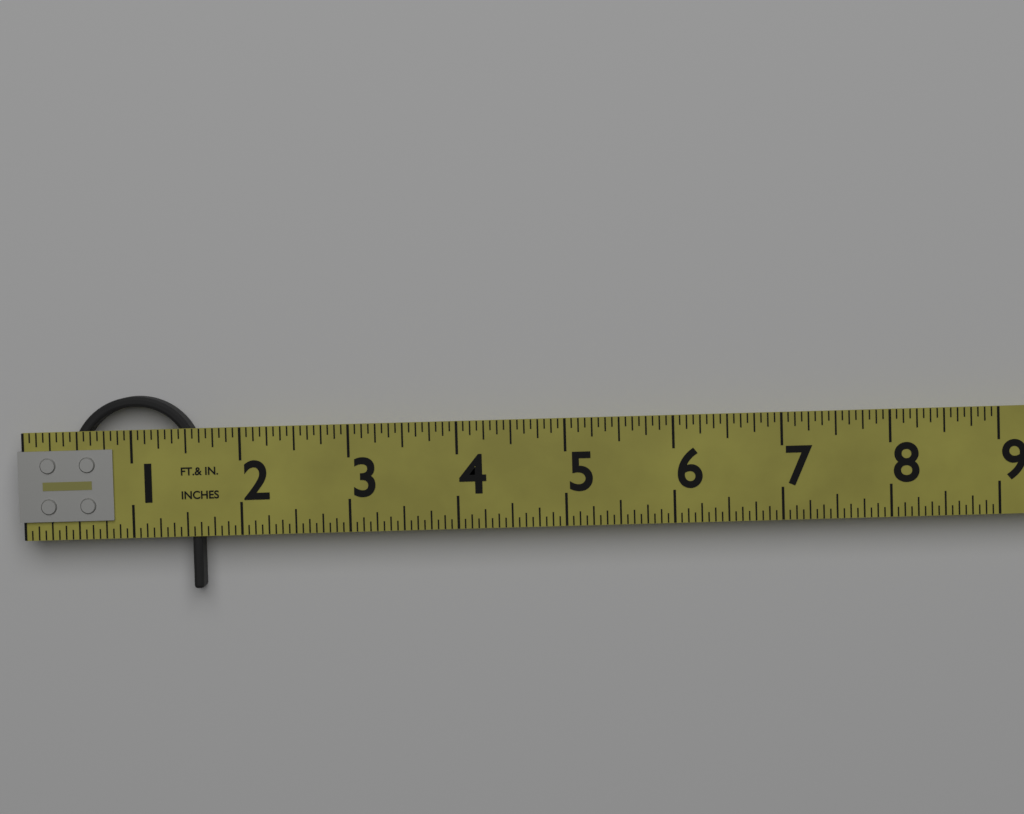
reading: 1.6250 in
